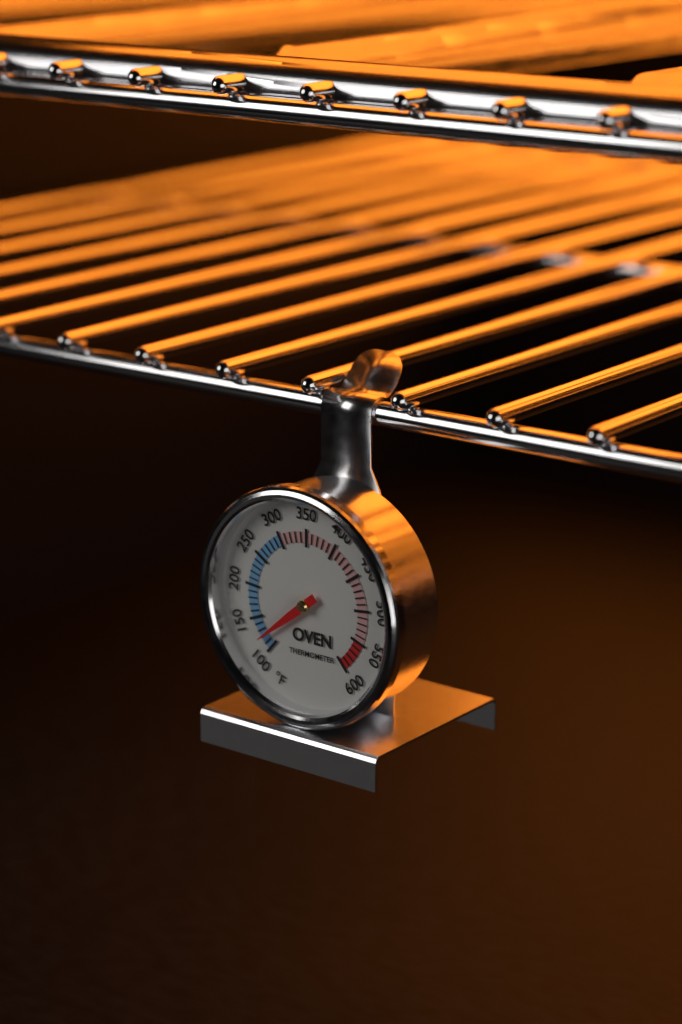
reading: 120 °F
